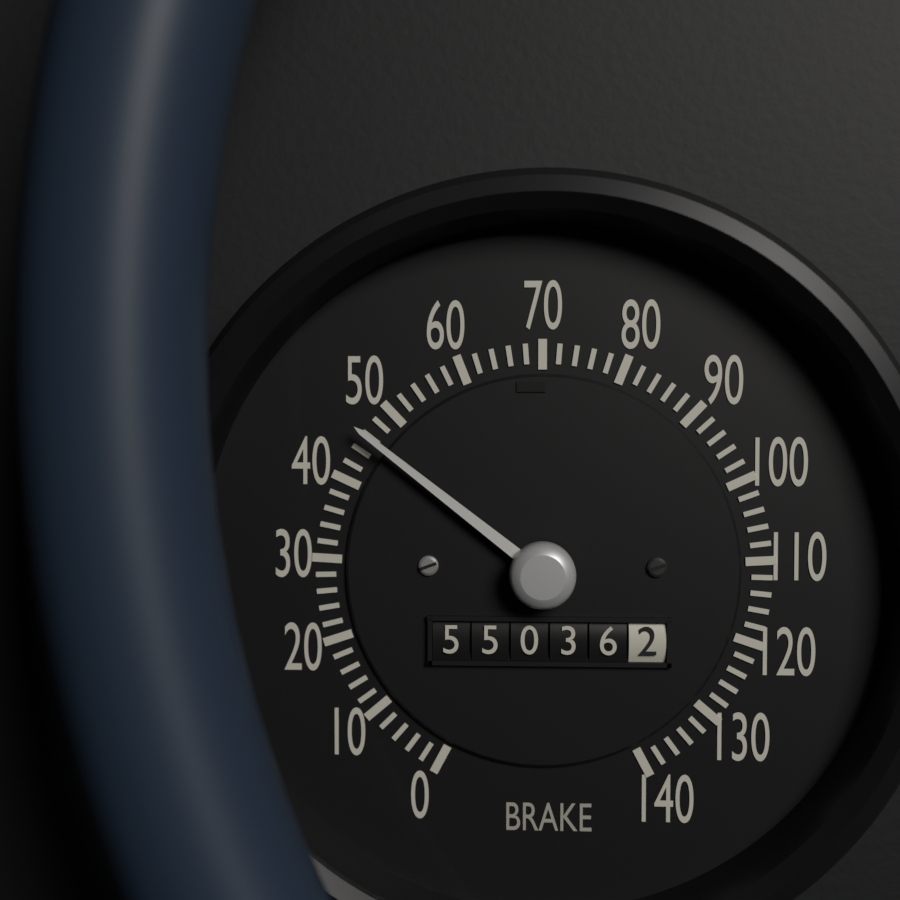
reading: 46 (no unit)
